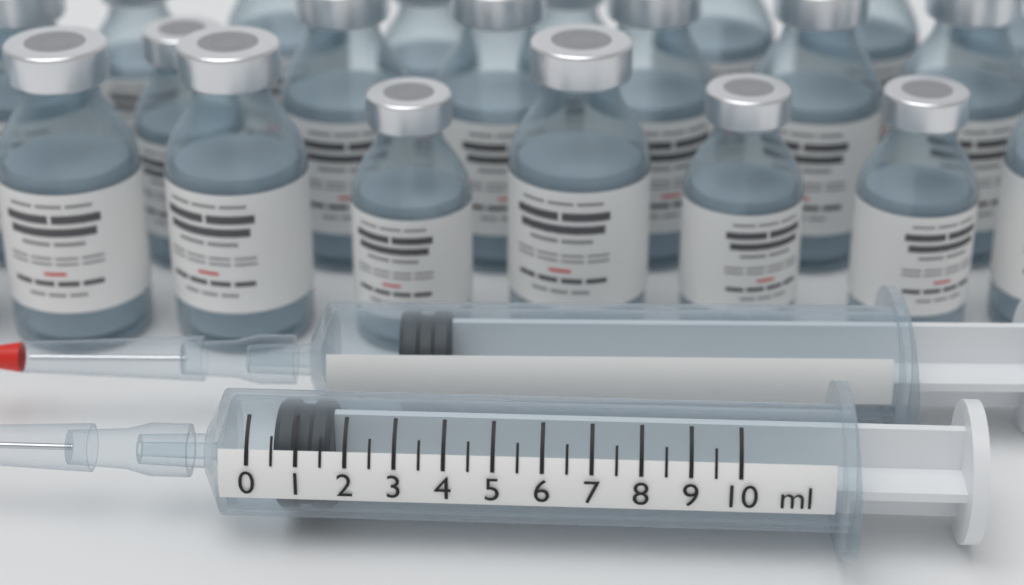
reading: 0.5 ml
